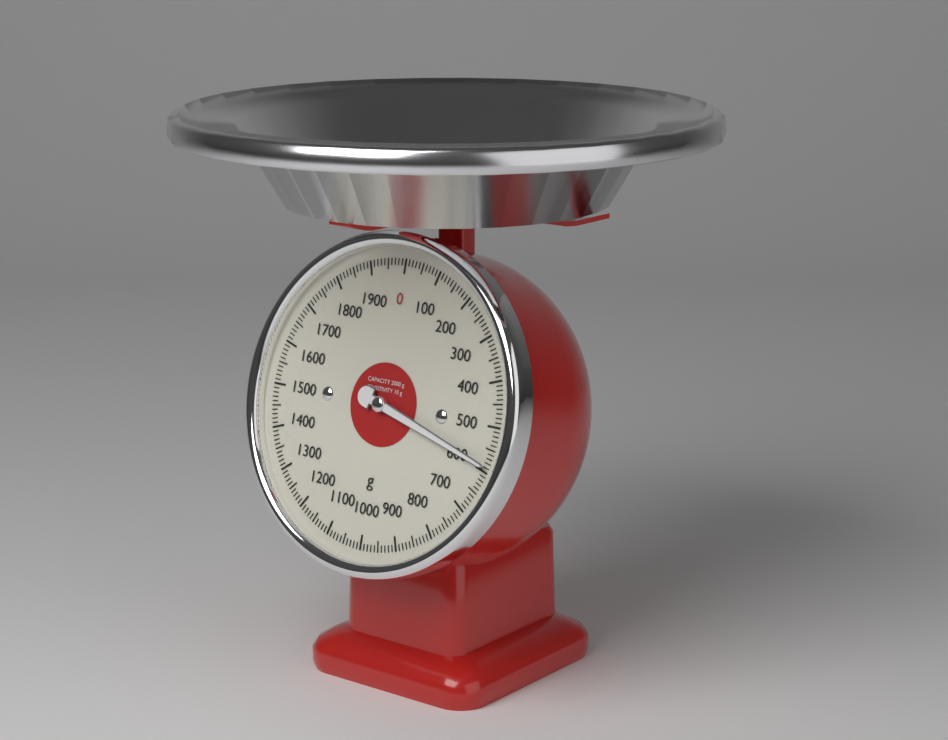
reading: 590 g
